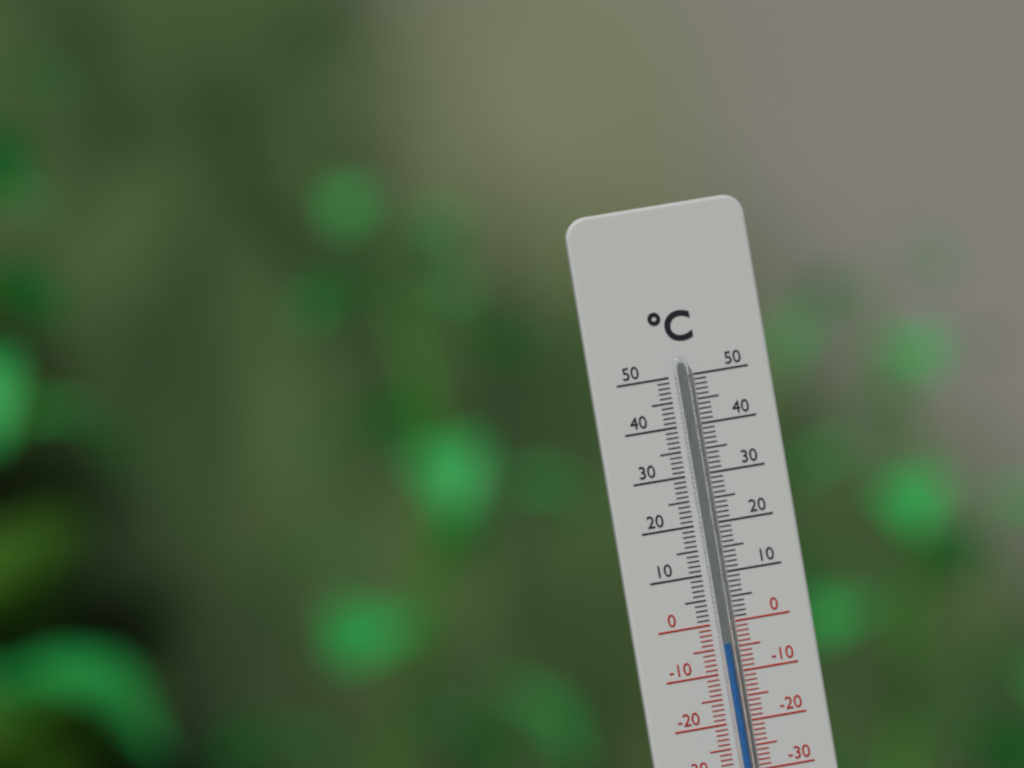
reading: -4 °C
